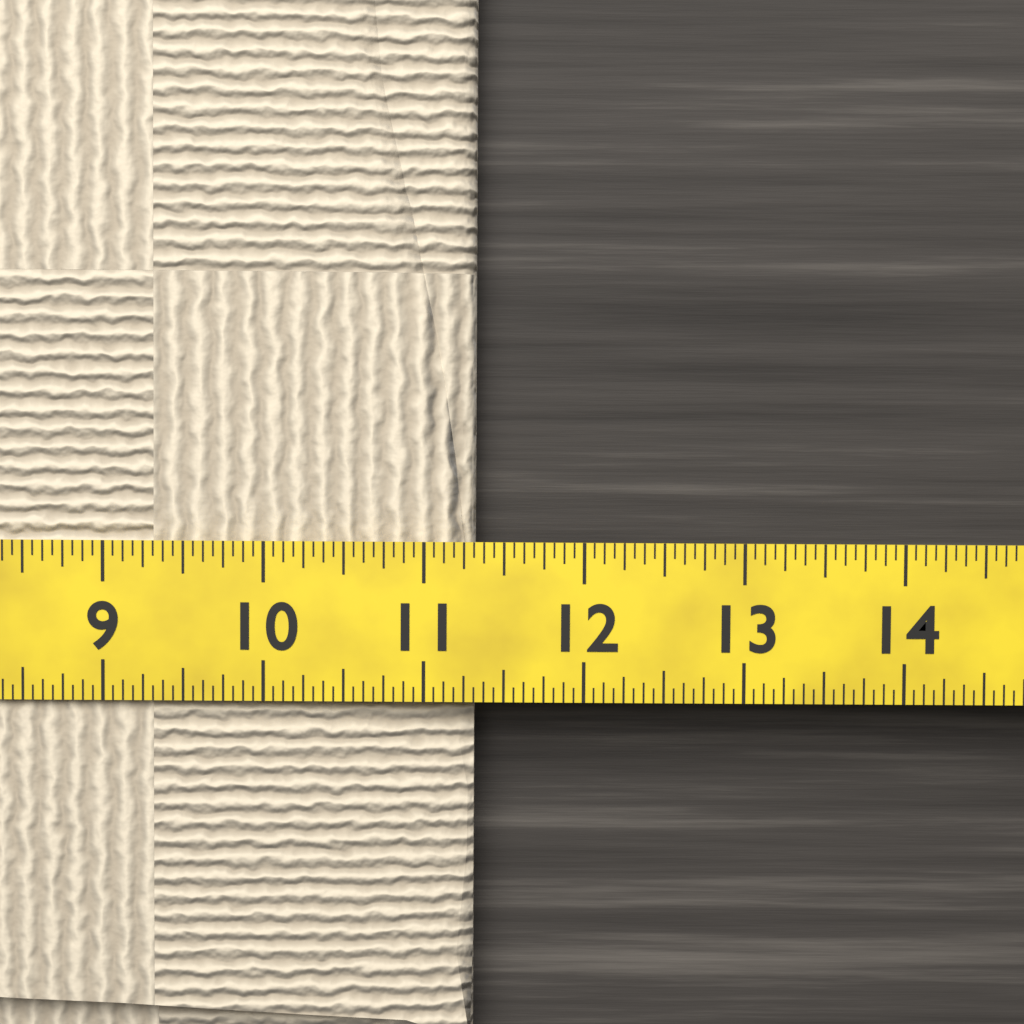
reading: 11.3125 (no unit)
